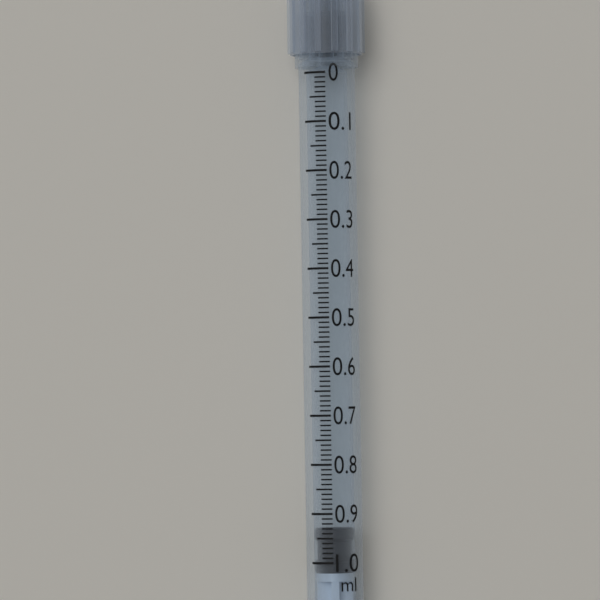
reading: 0.93 ml
